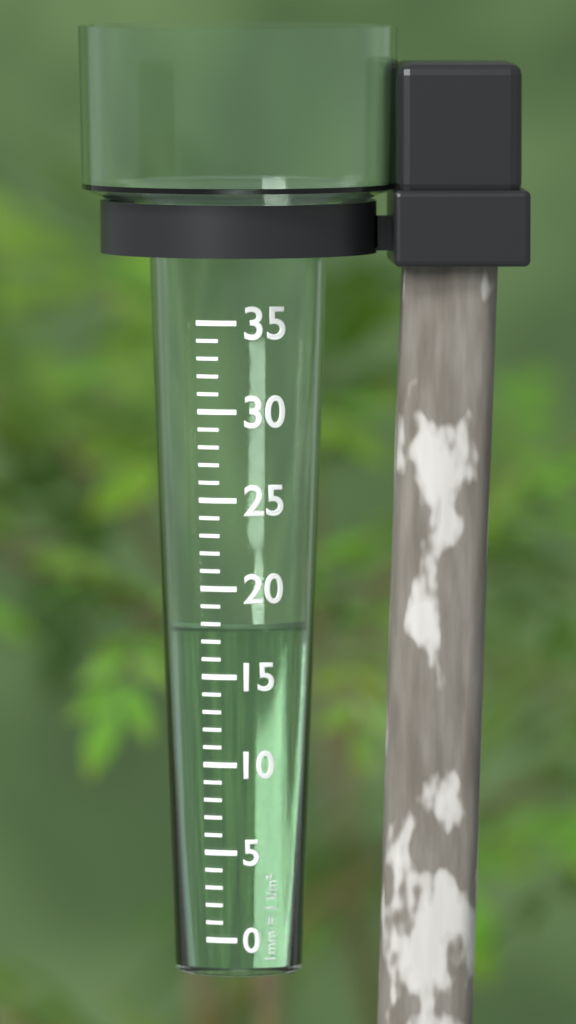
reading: 18 mm
